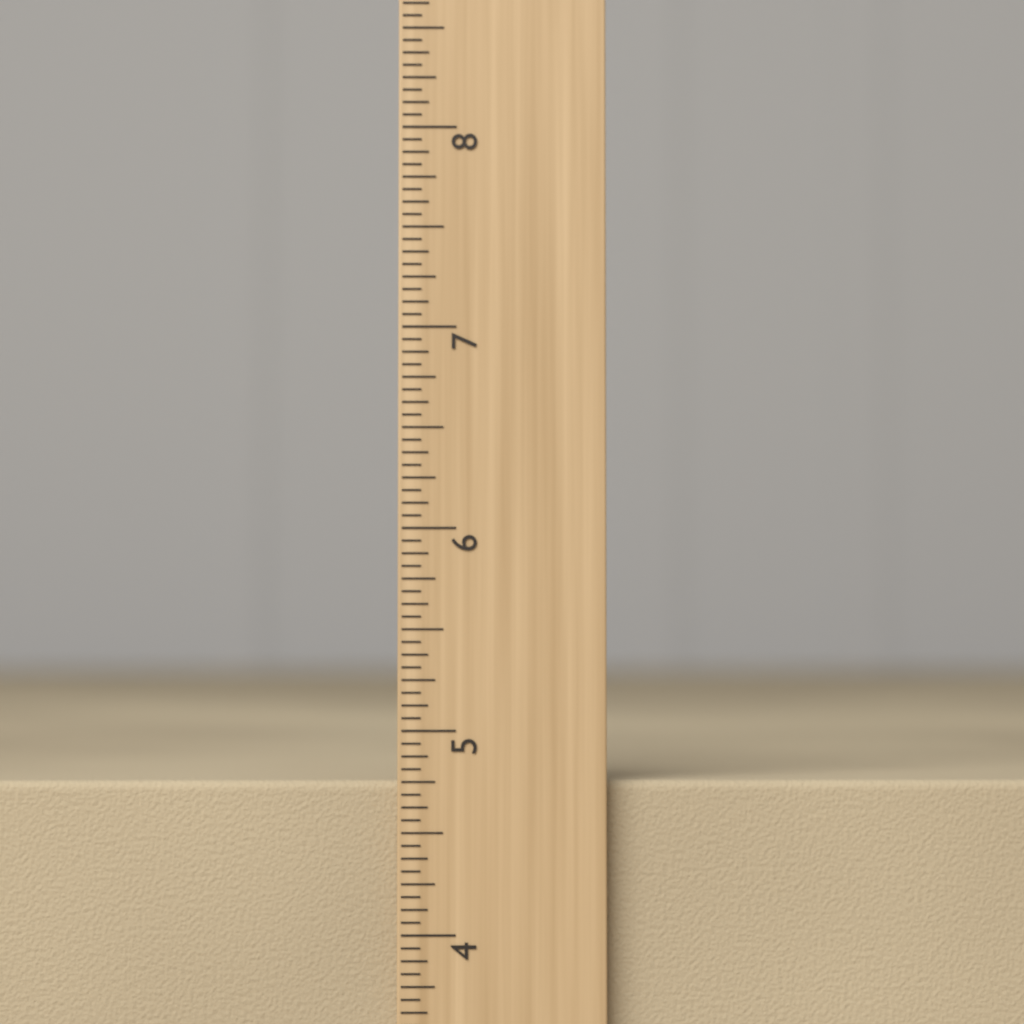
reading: 4.7500 inch
